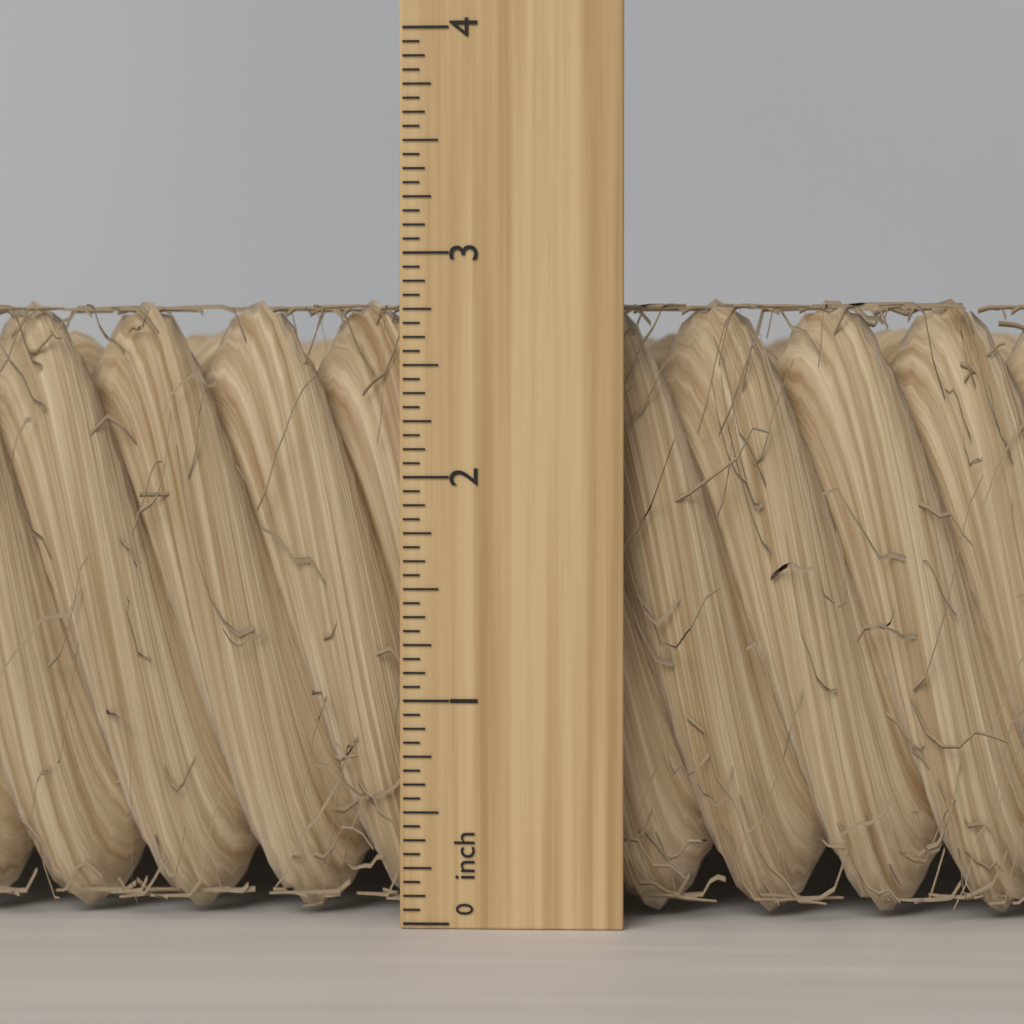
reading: 2.8125 inch
